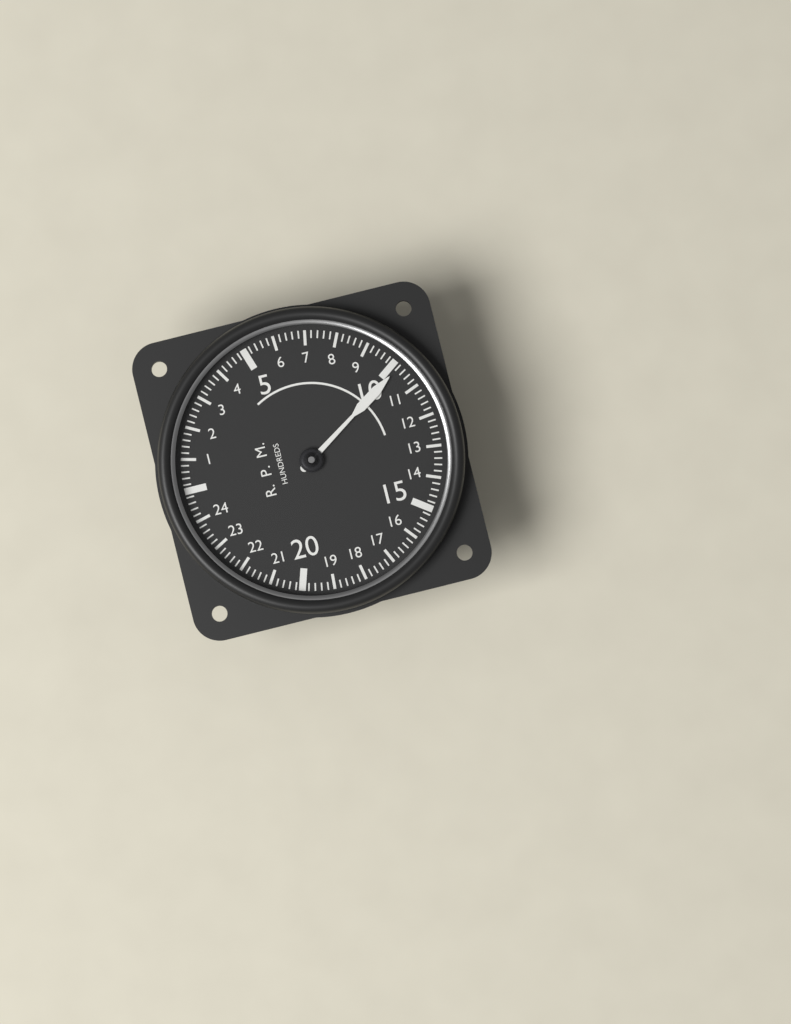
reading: 10.2 RPM x100
